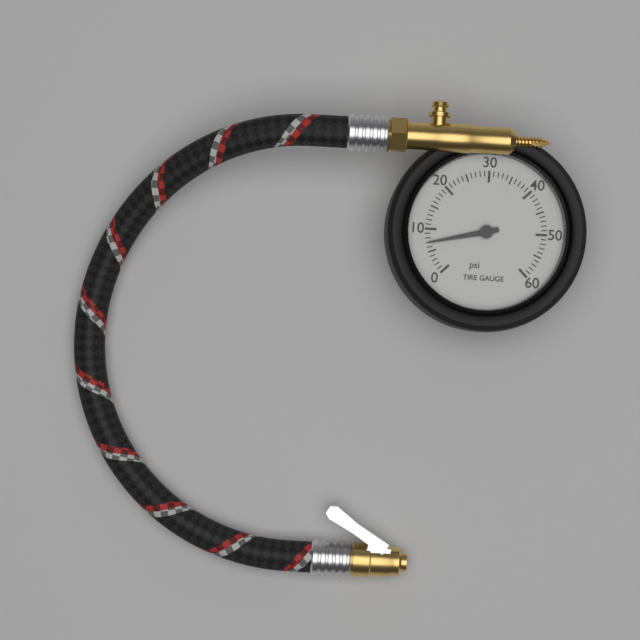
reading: 7 psi
